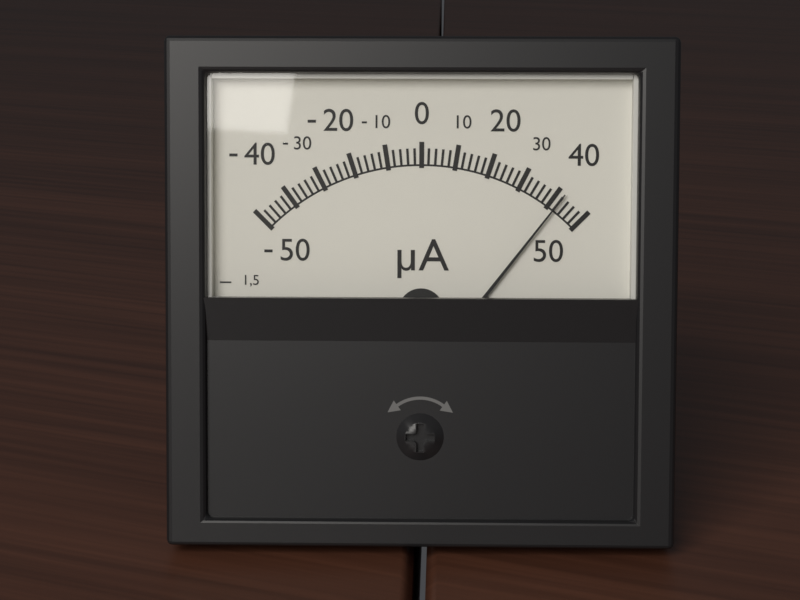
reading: 42 µA
